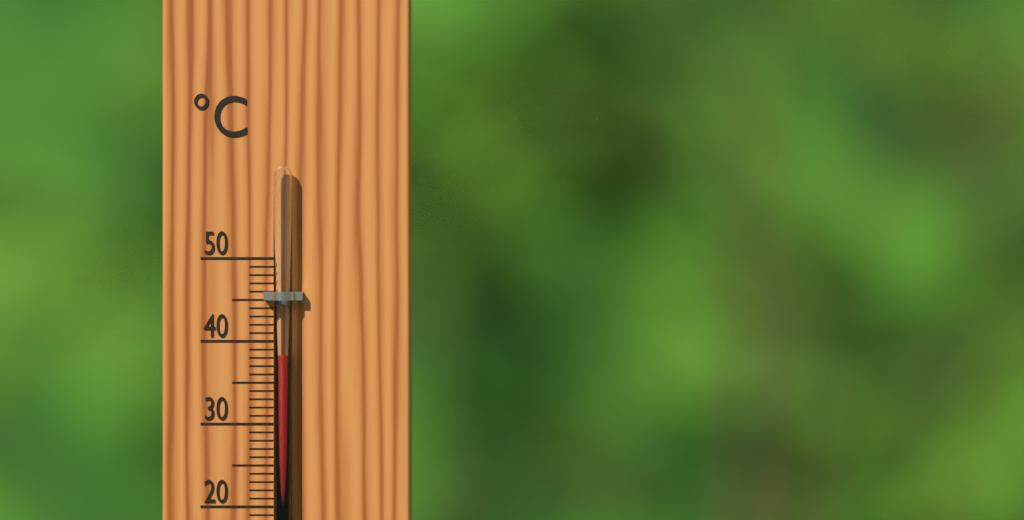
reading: 38.5 °C
